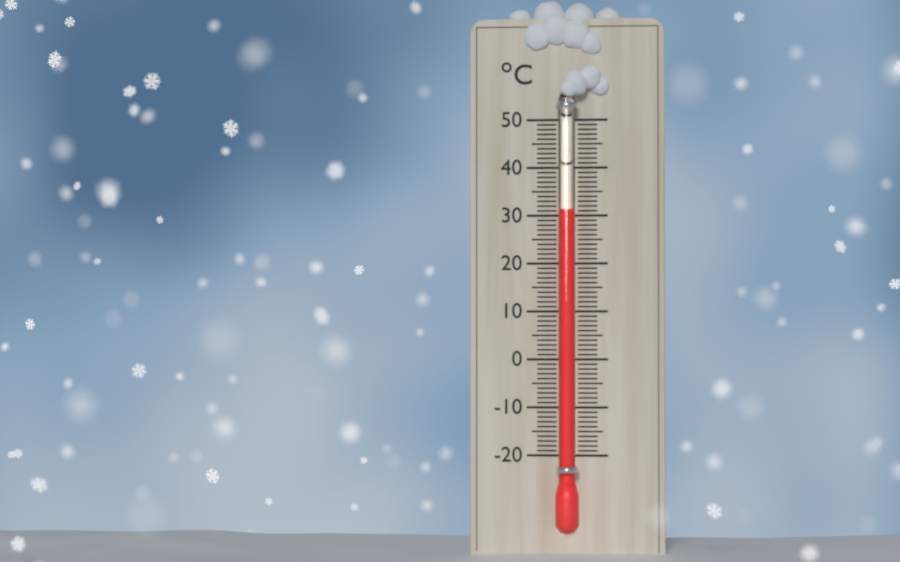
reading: 31 °C
